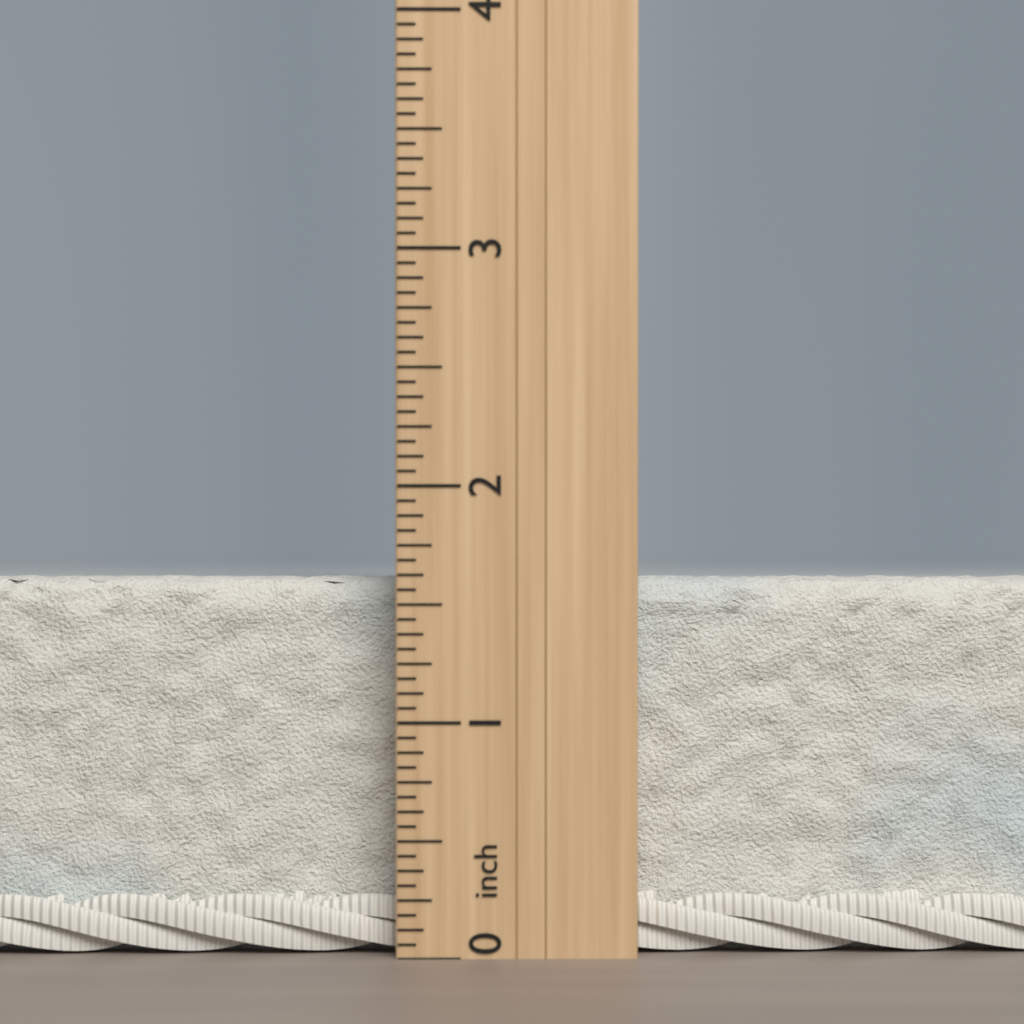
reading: 1.6250 inch
